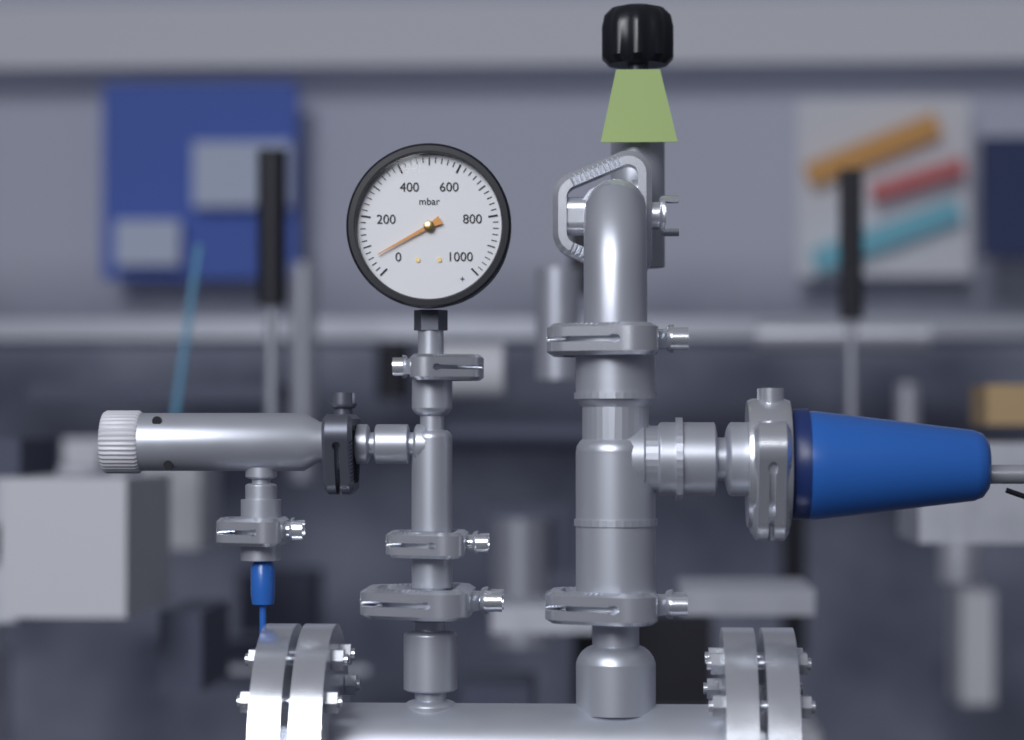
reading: 60 mbar
